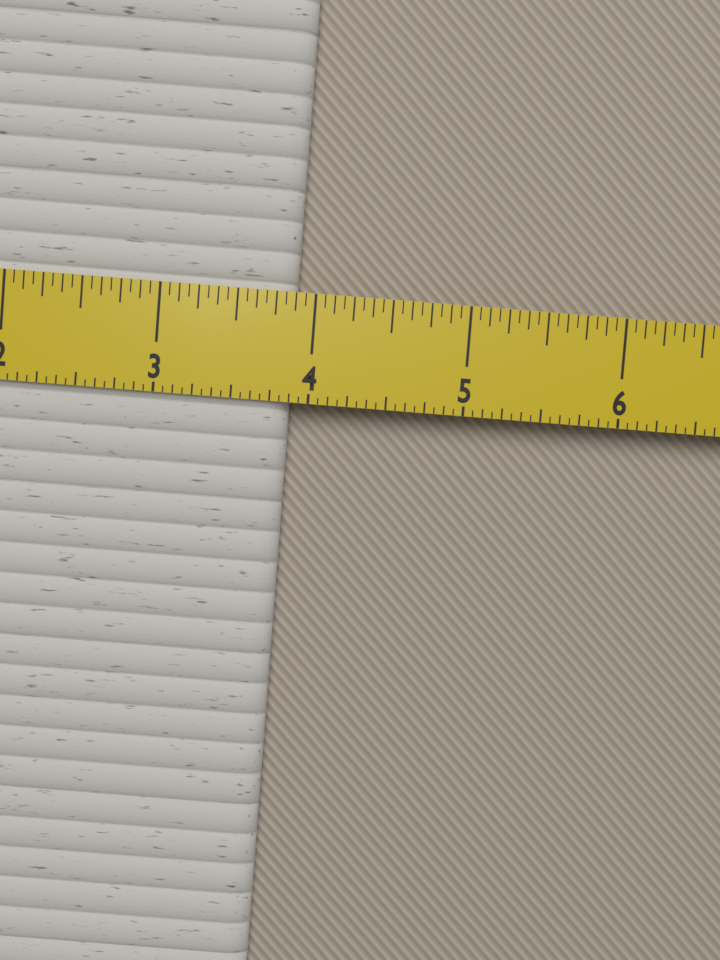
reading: 3.8750 in
